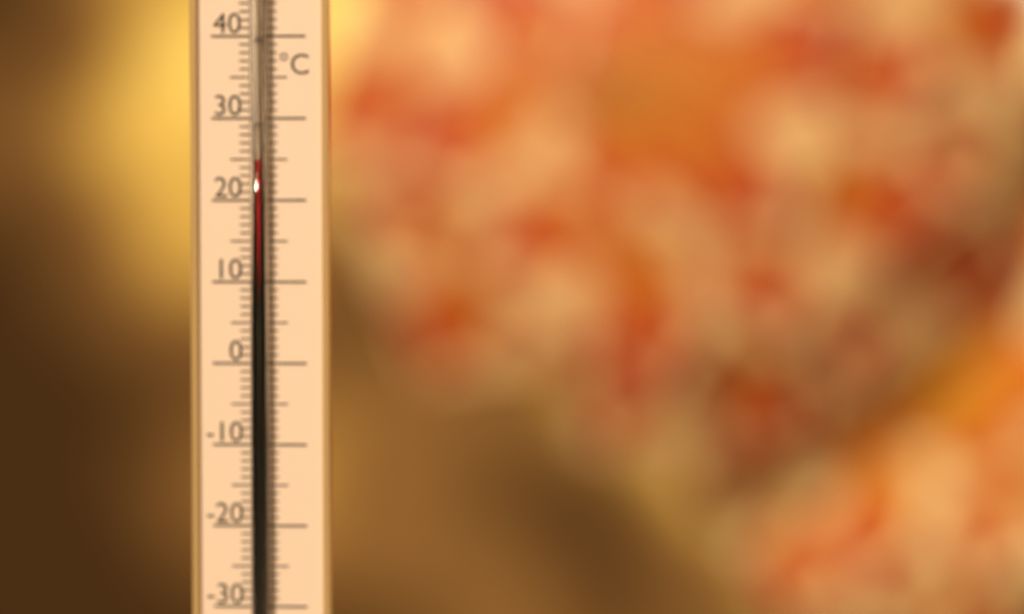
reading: 25 °C
